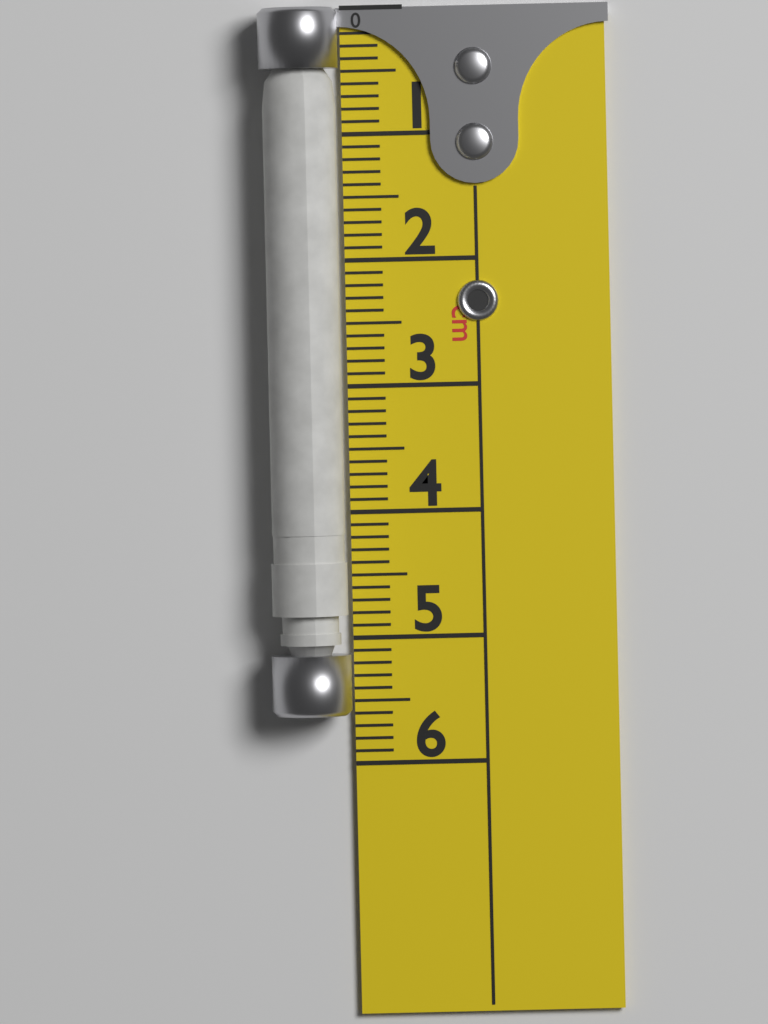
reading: 5.6 cm
